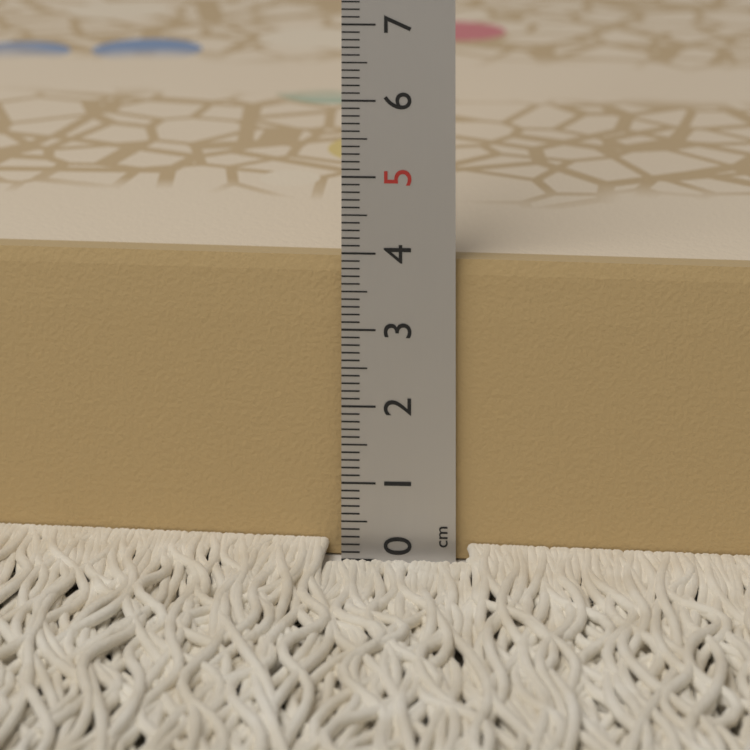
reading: 3.9 cm
